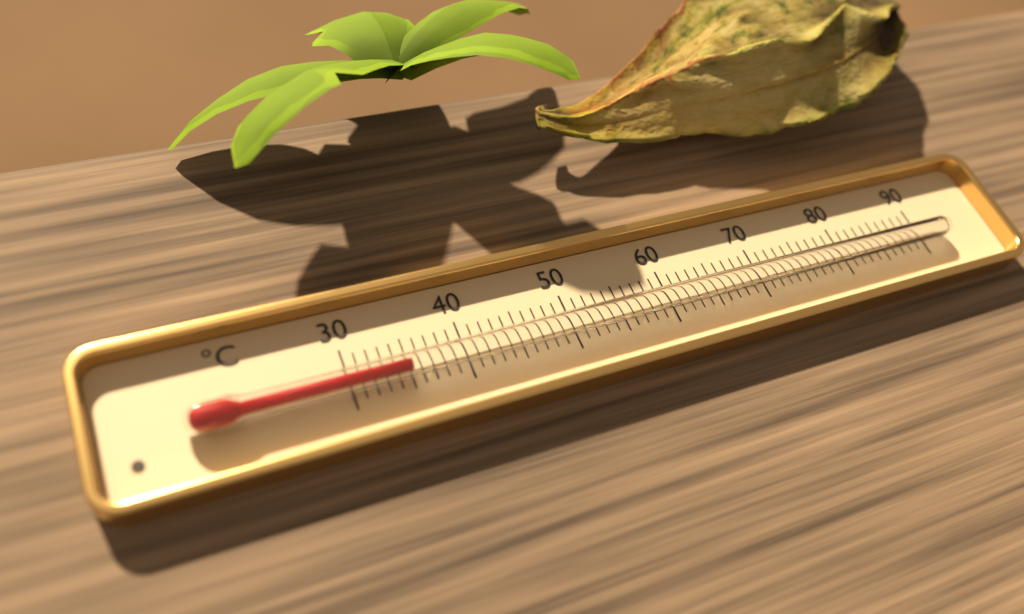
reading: 35 °C
